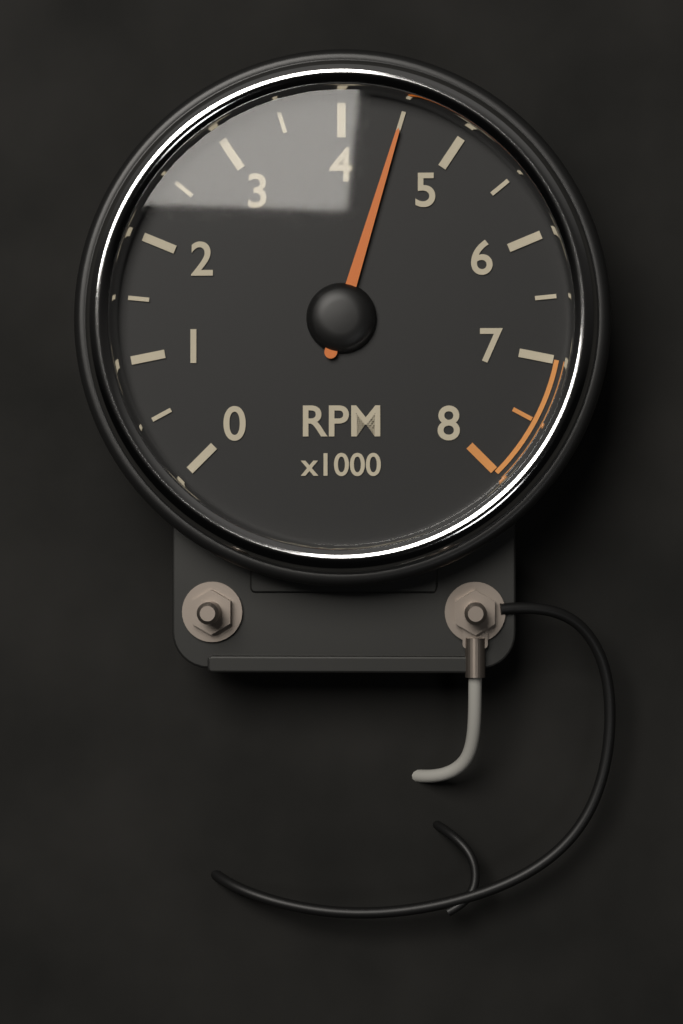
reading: 4500 RPM
